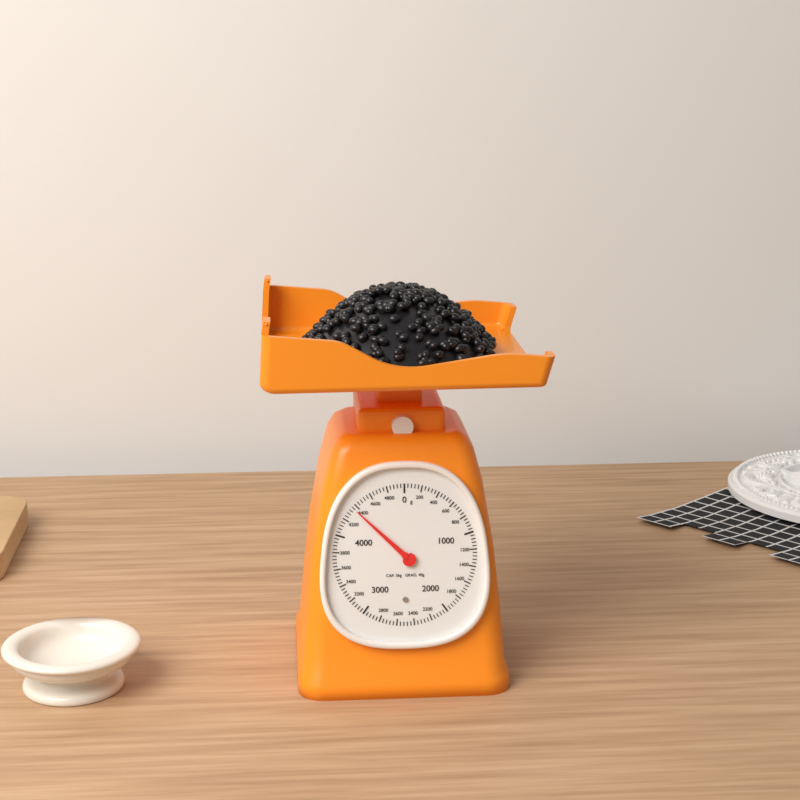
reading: 4360 g
